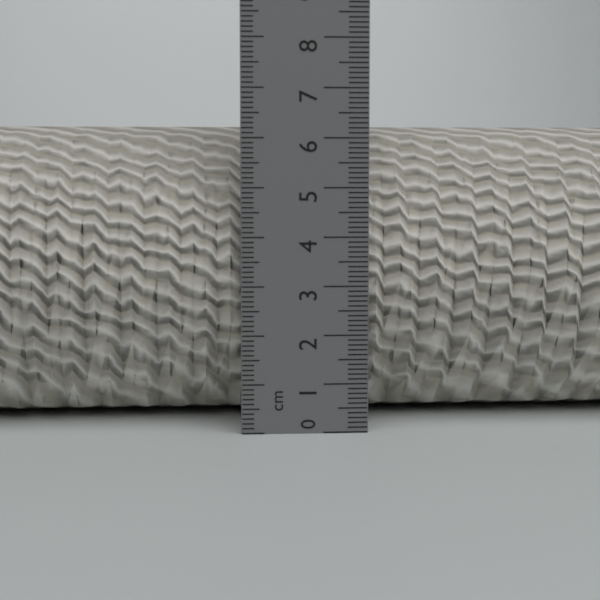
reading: 6.3 cm
